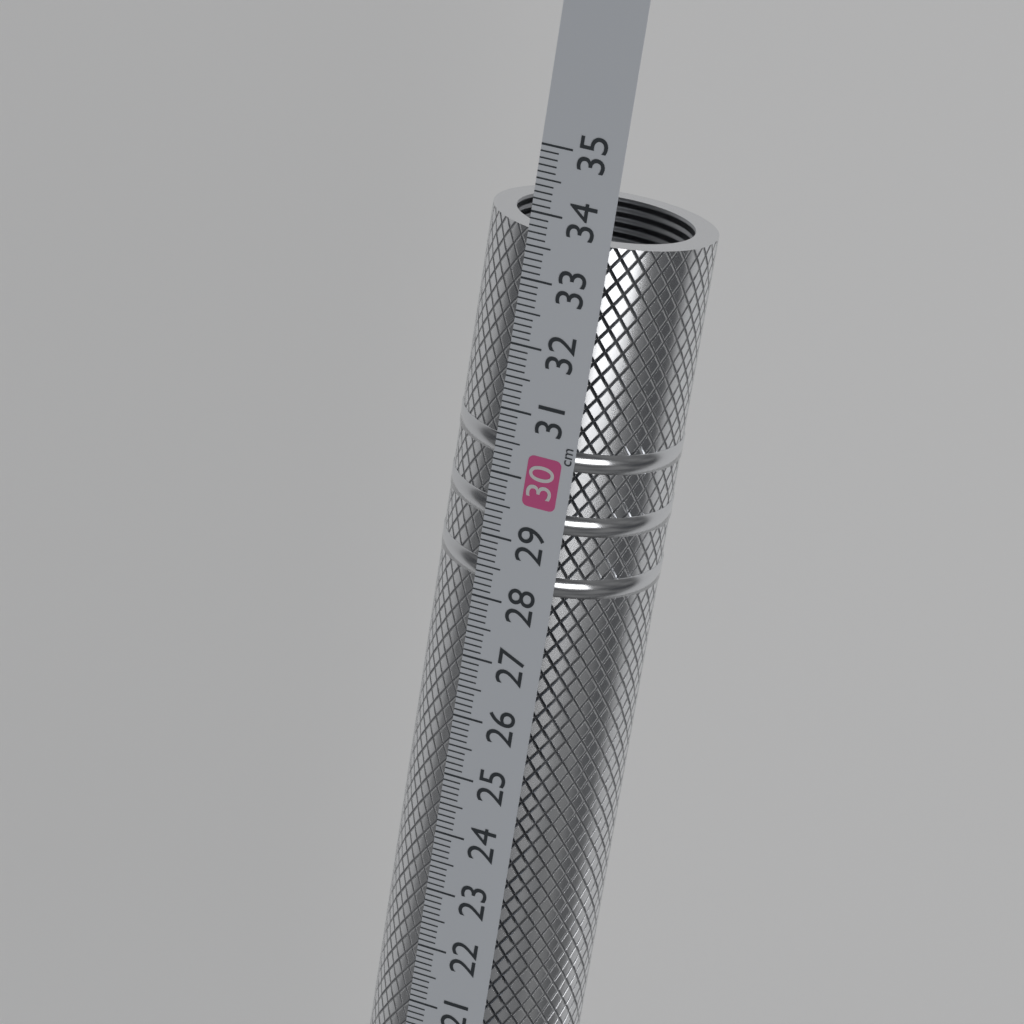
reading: 33.7 cm
